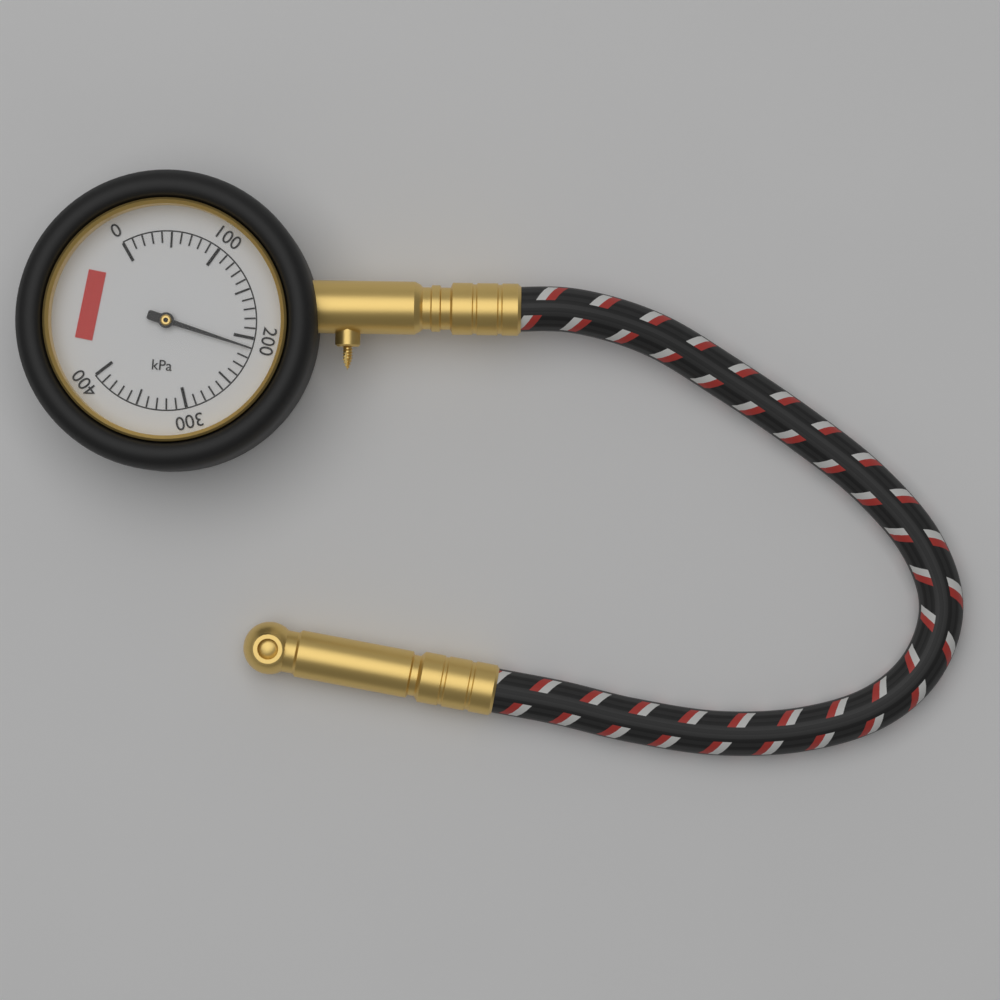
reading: 210 kPa
